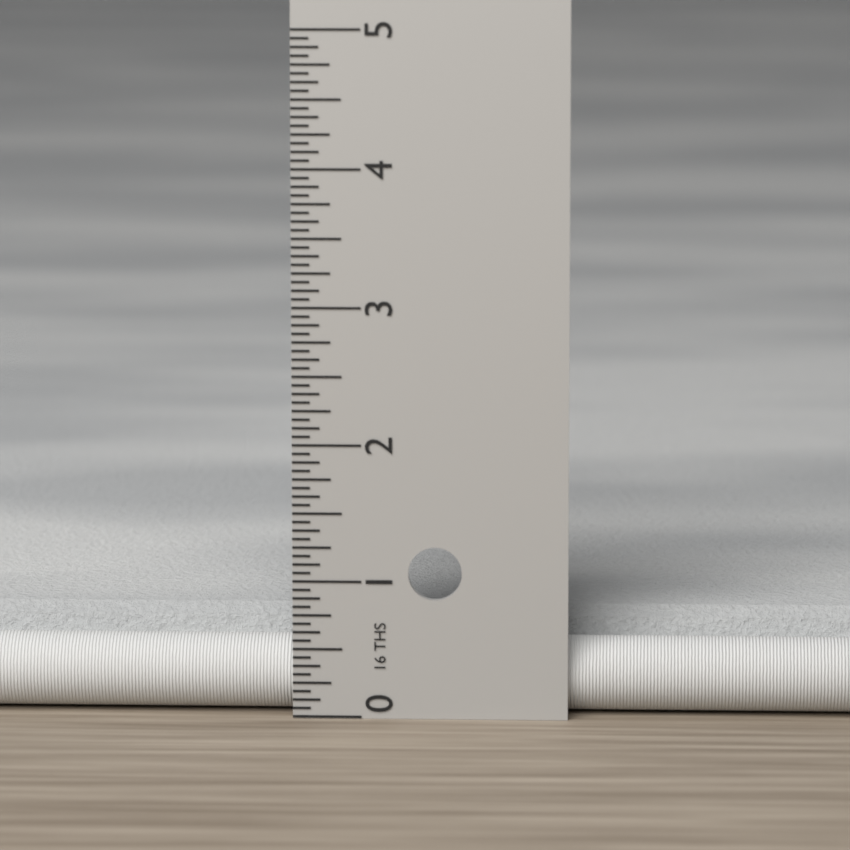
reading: 0.6875 in
